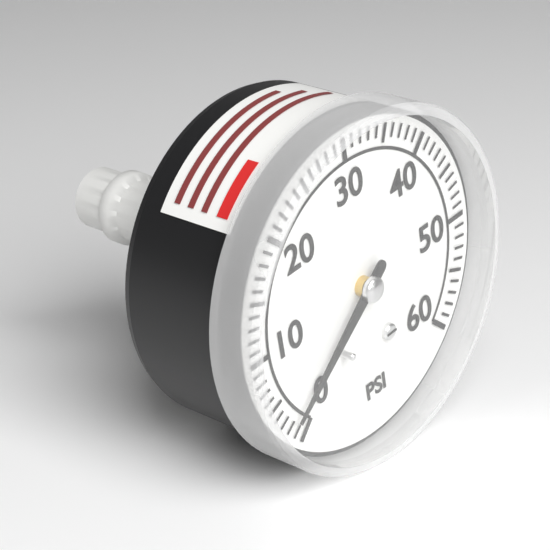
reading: 2 psi
